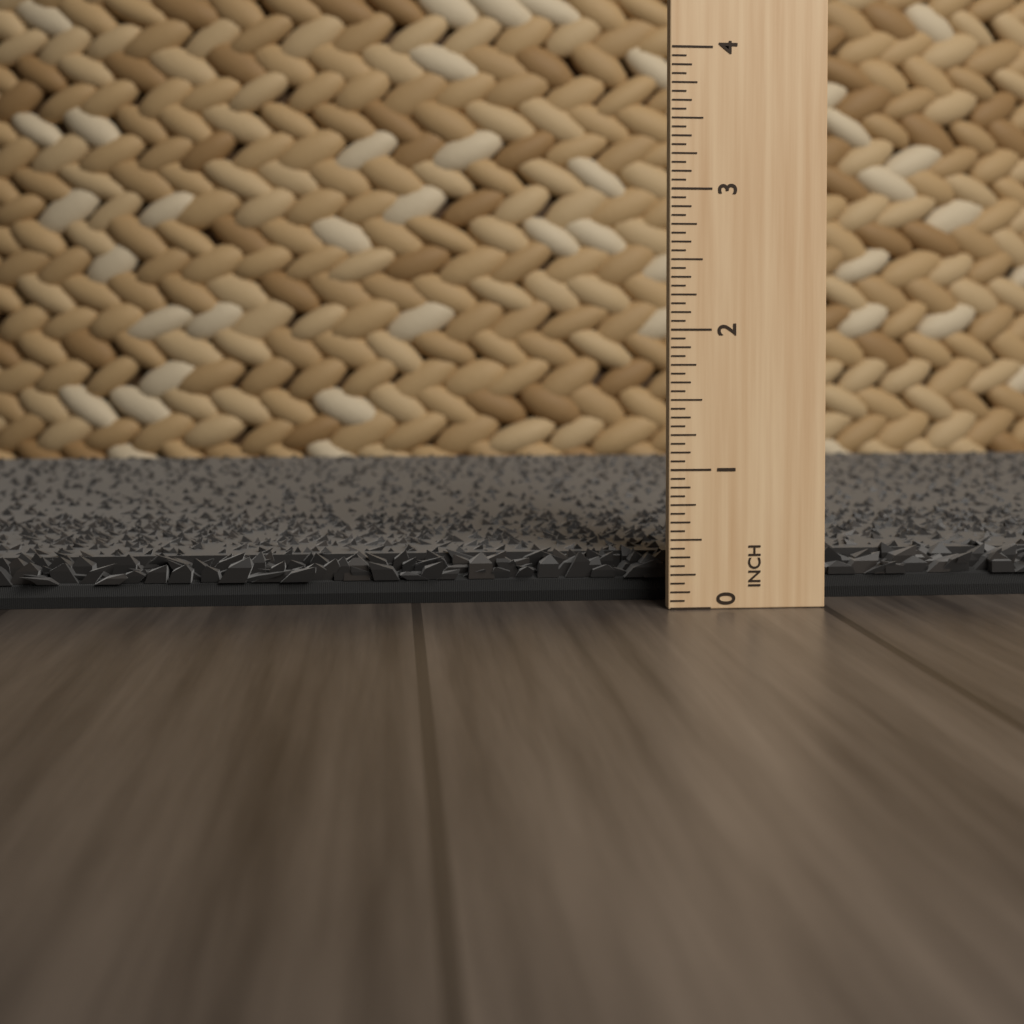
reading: 0.3750 in
